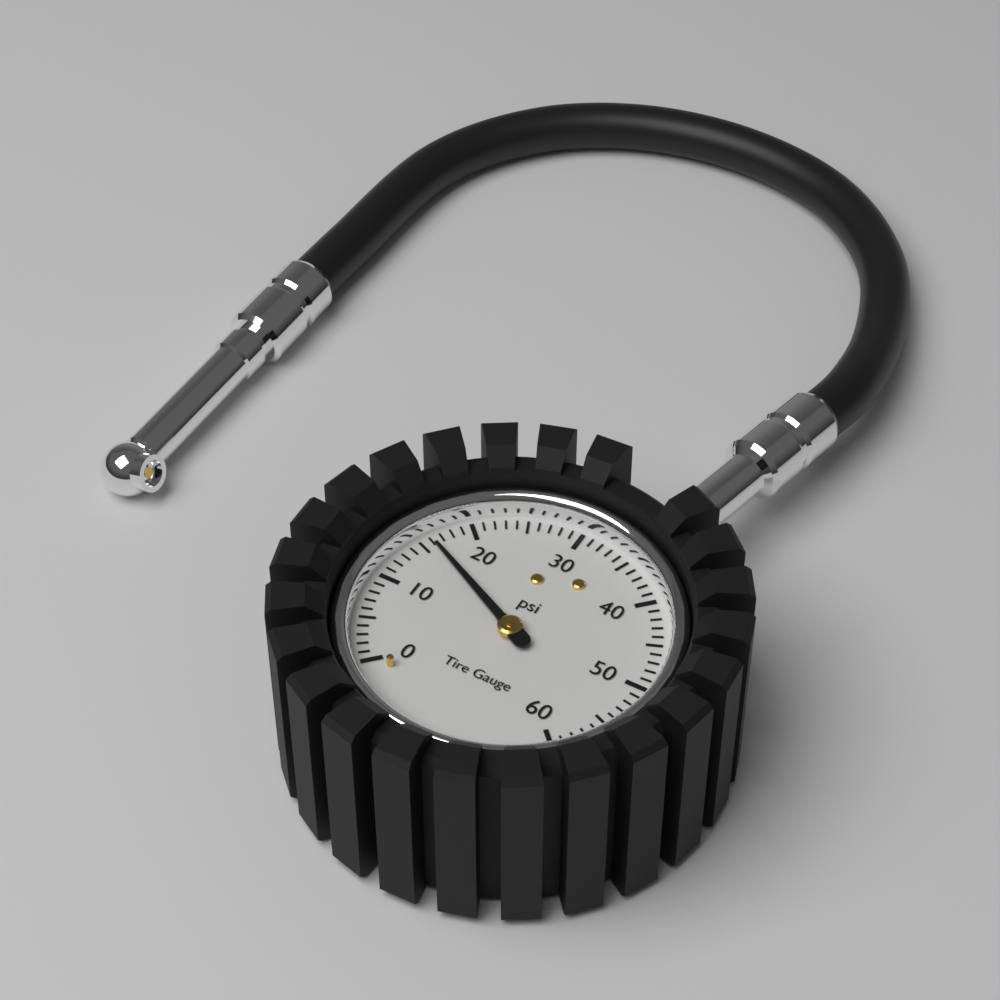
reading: 16 psi
